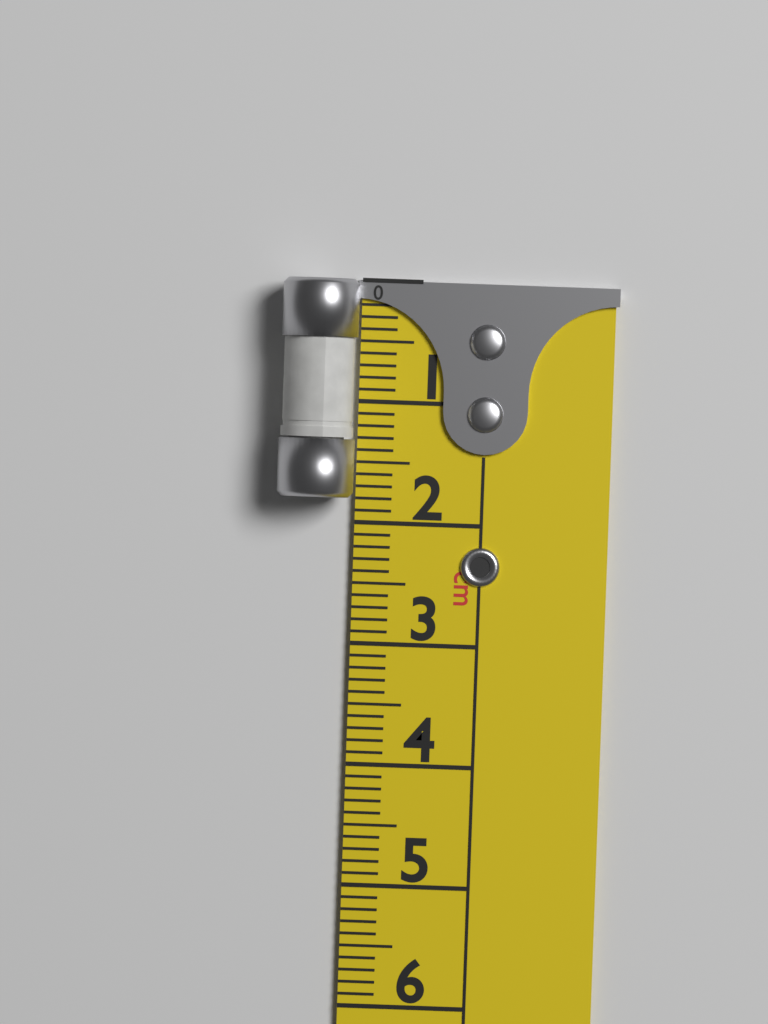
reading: 1.8 cm
